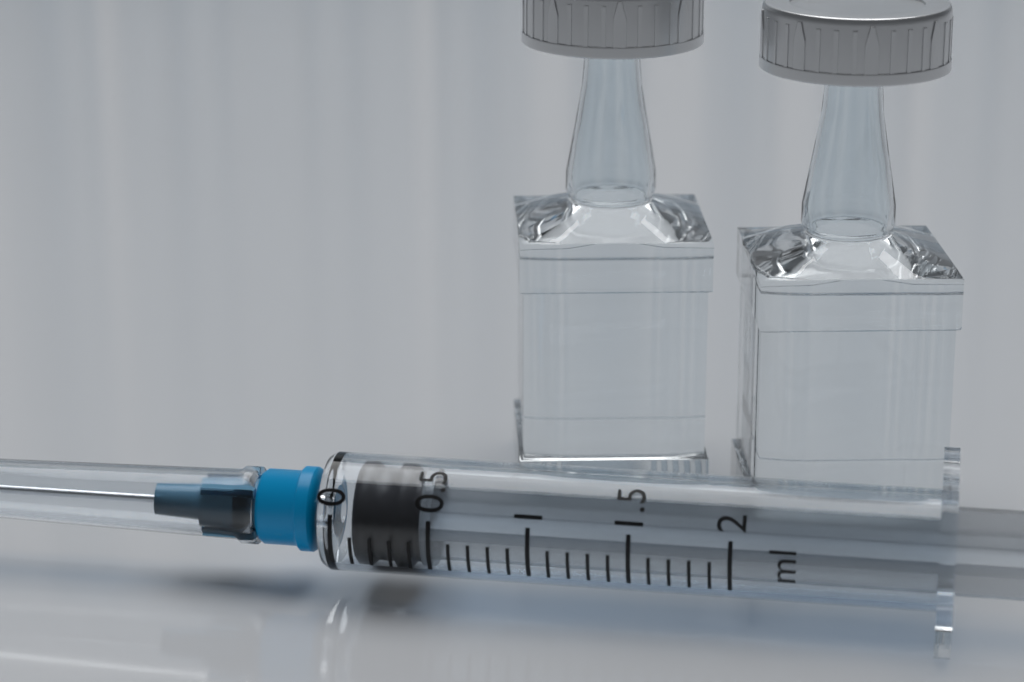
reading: 0.1 ml
